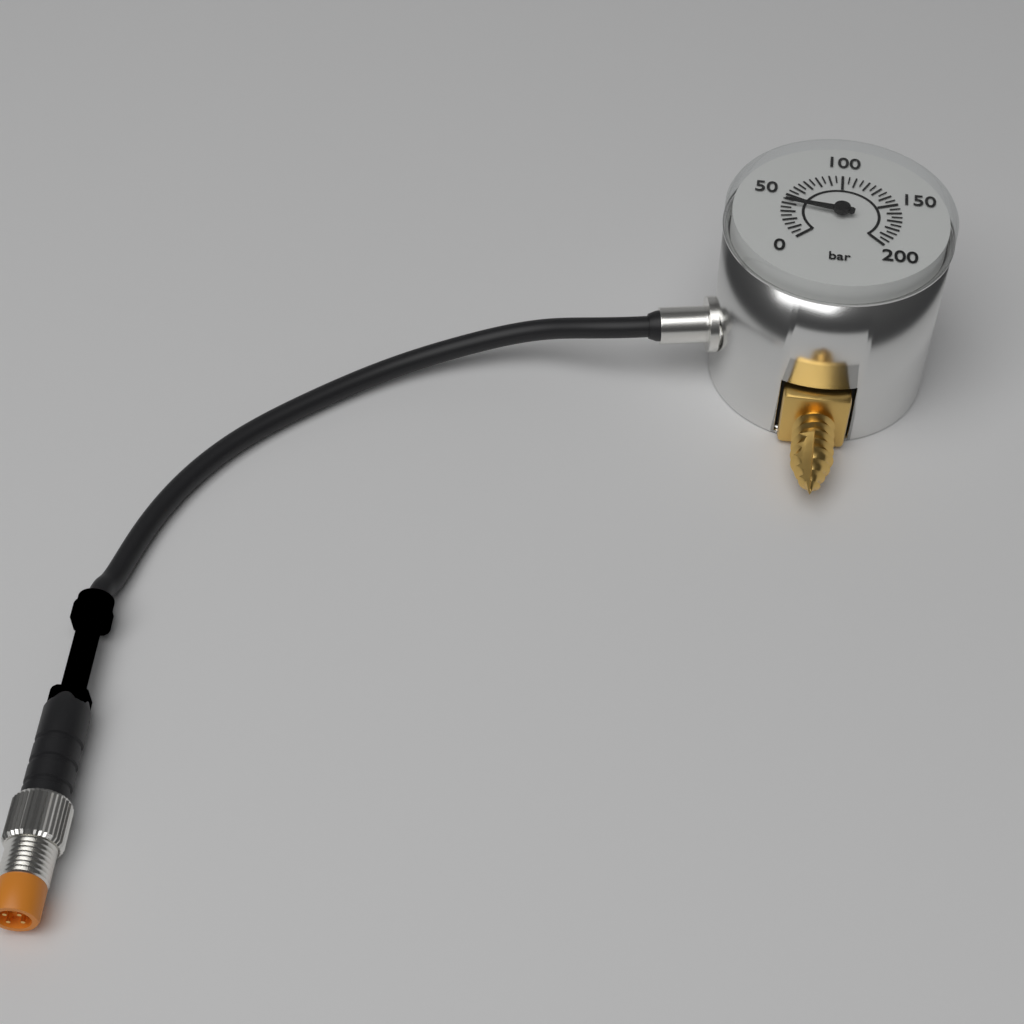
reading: 40 bar
